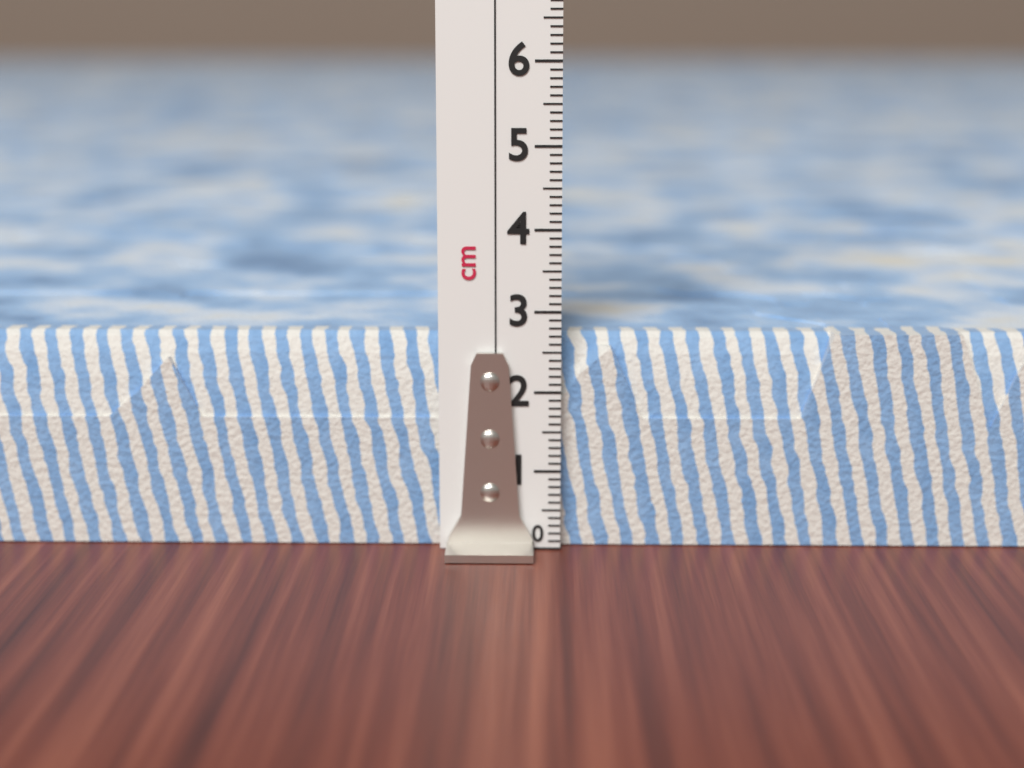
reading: 2.7 cm
